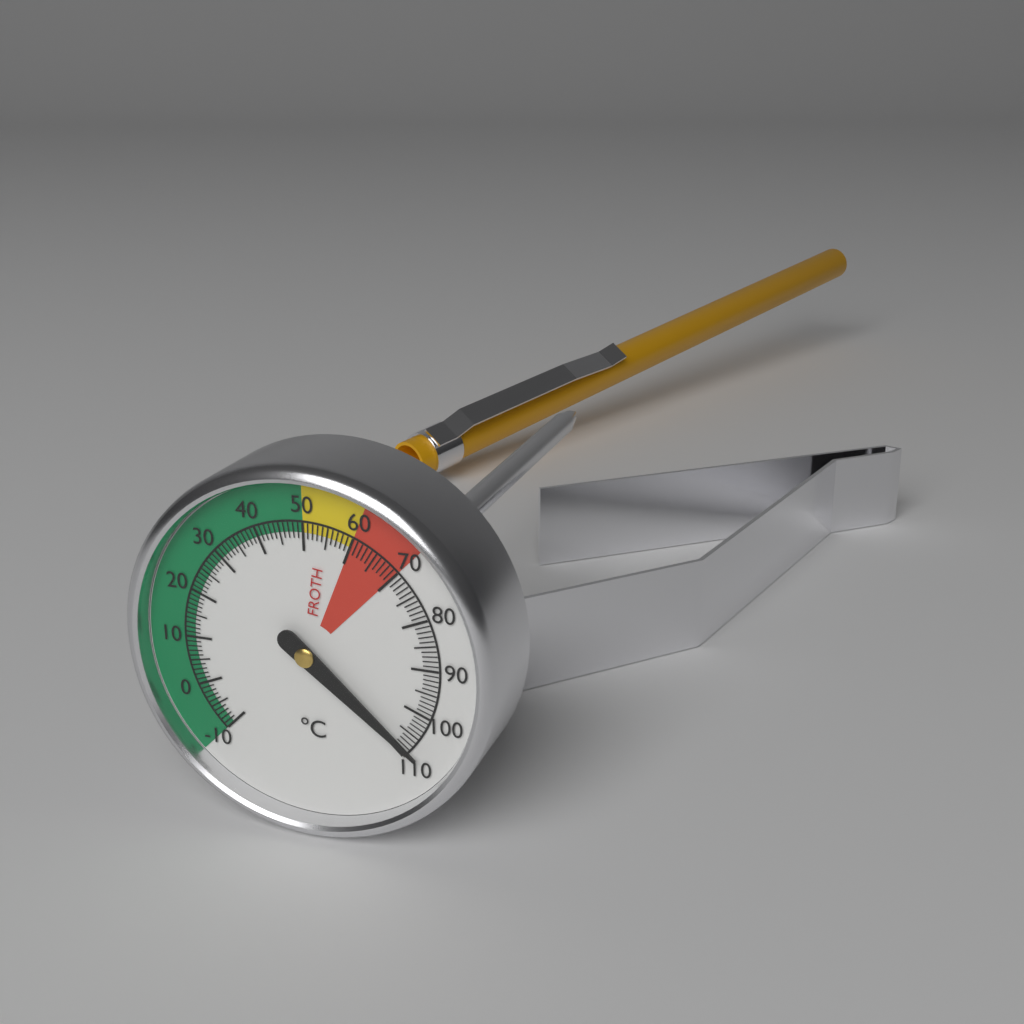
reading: 108 °C
